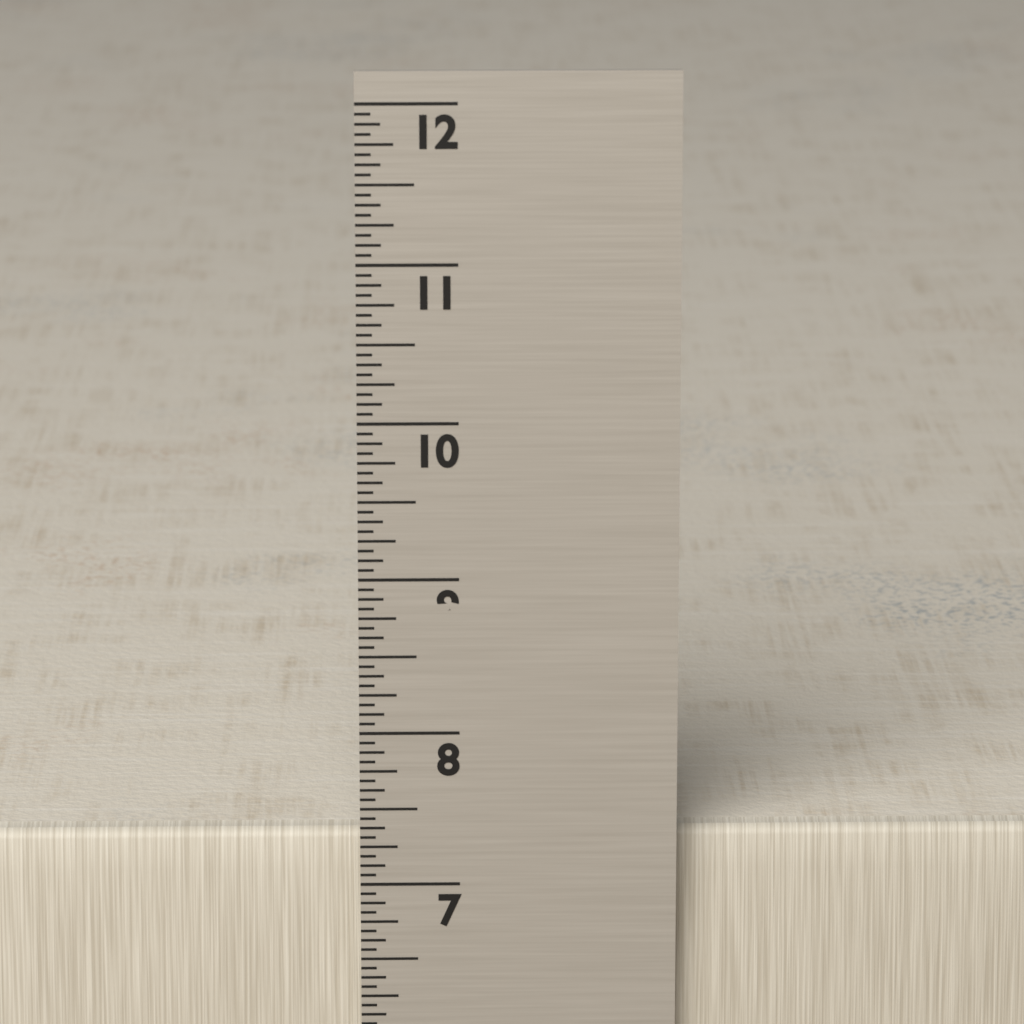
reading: 7.3125 in
